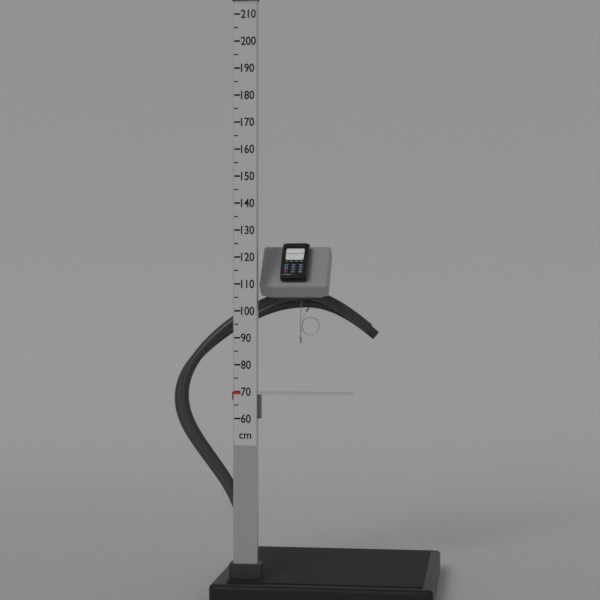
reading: 70 cm
